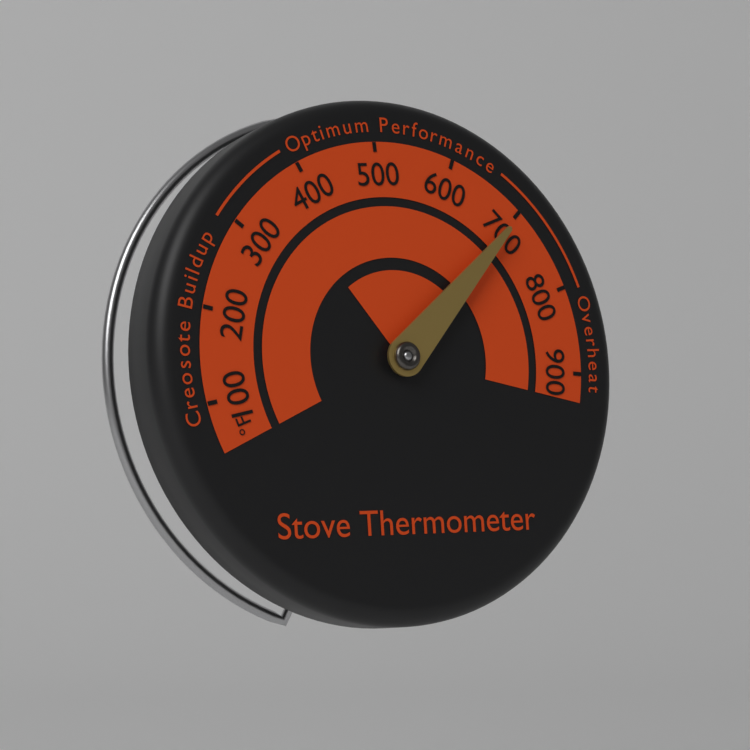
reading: 700 °F
